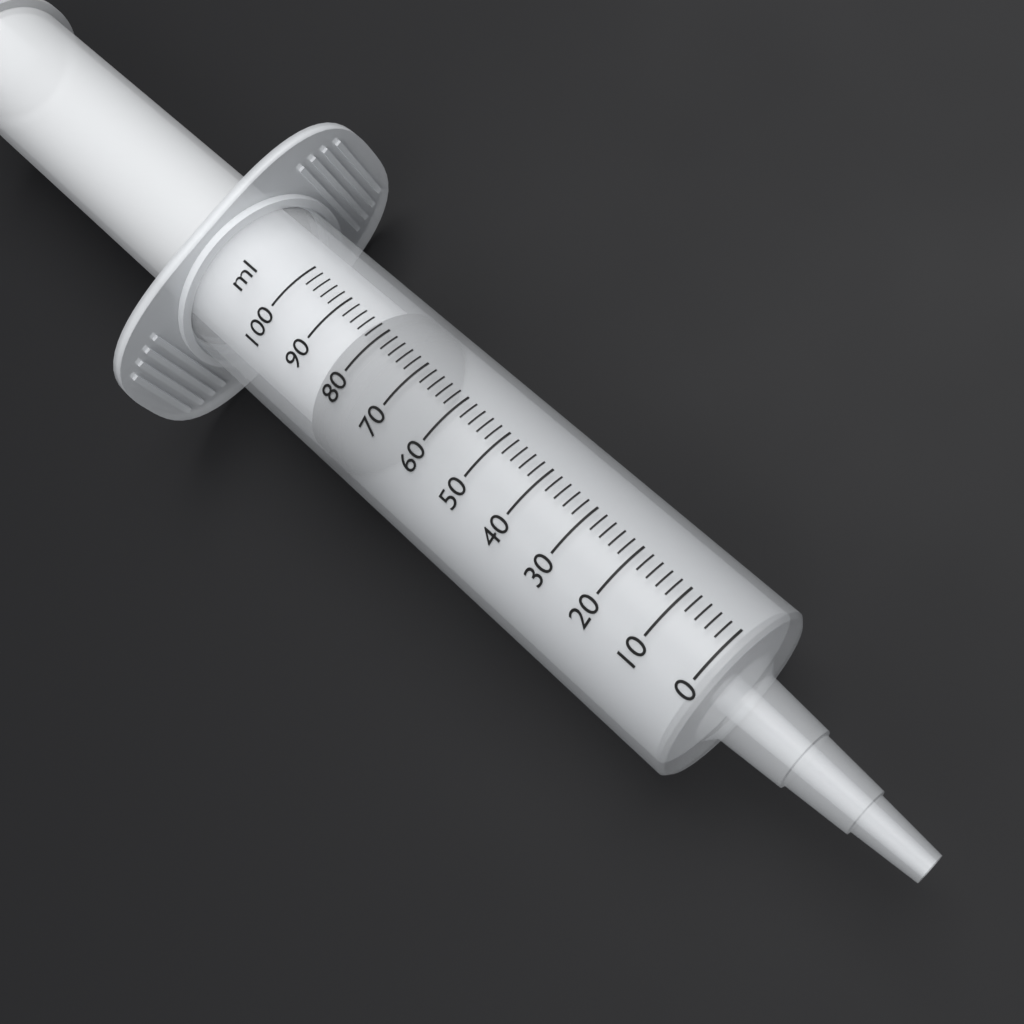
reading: 76 ml
